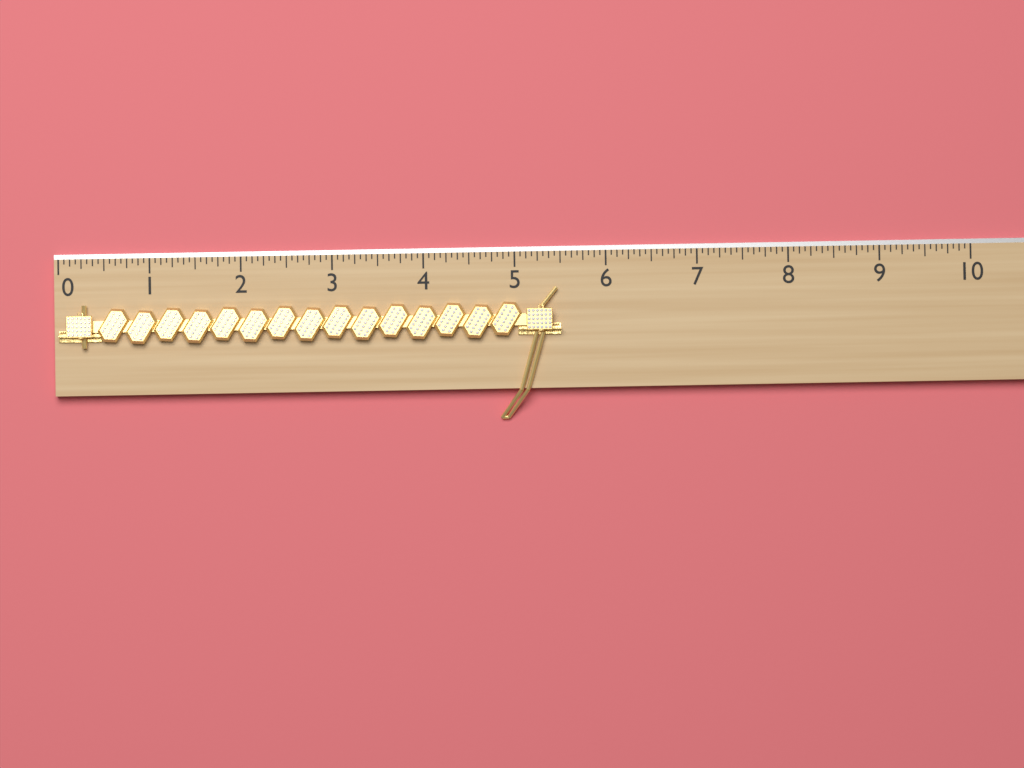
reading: 5.5000 (no unit)
